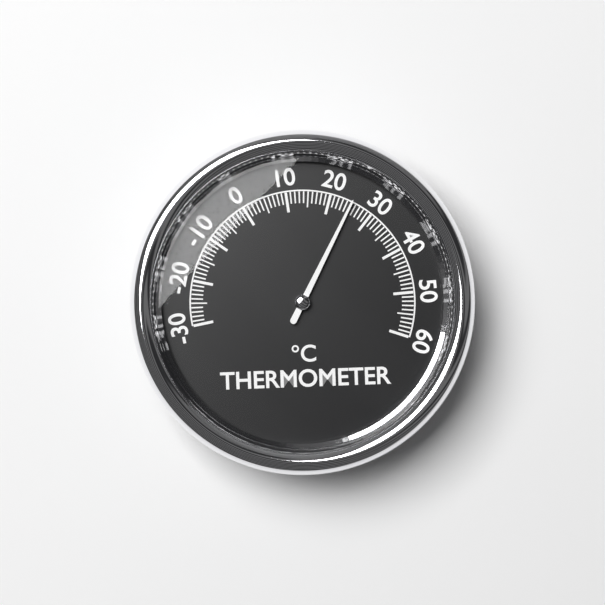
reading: 25 °C
